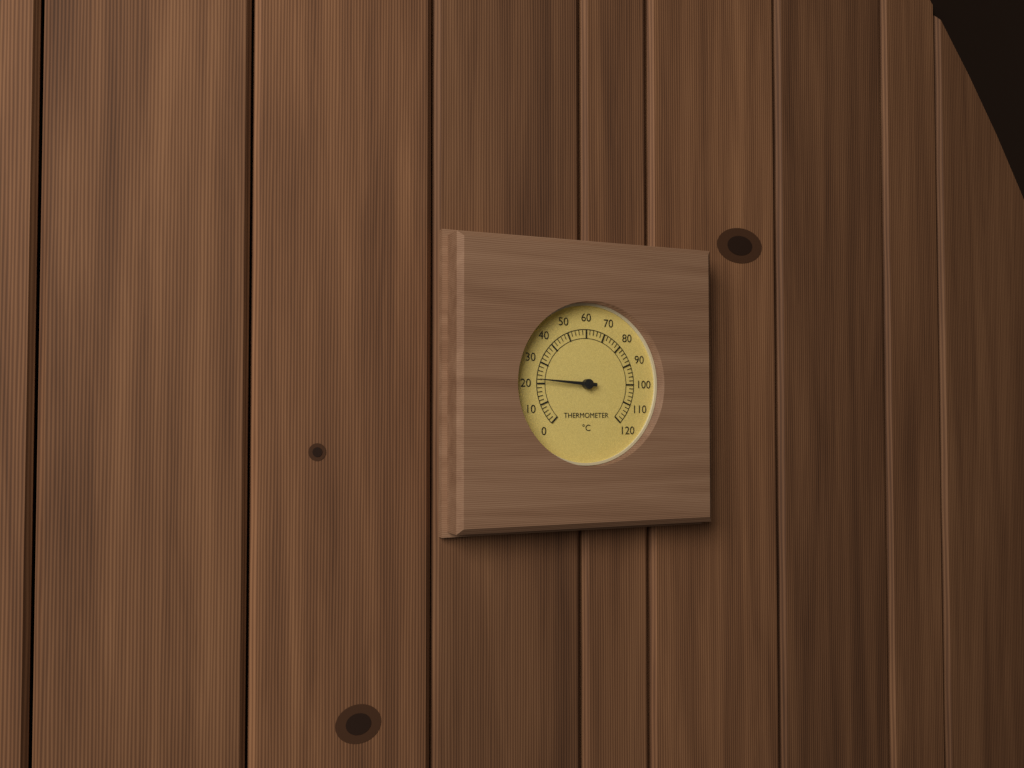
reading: 22 °C
